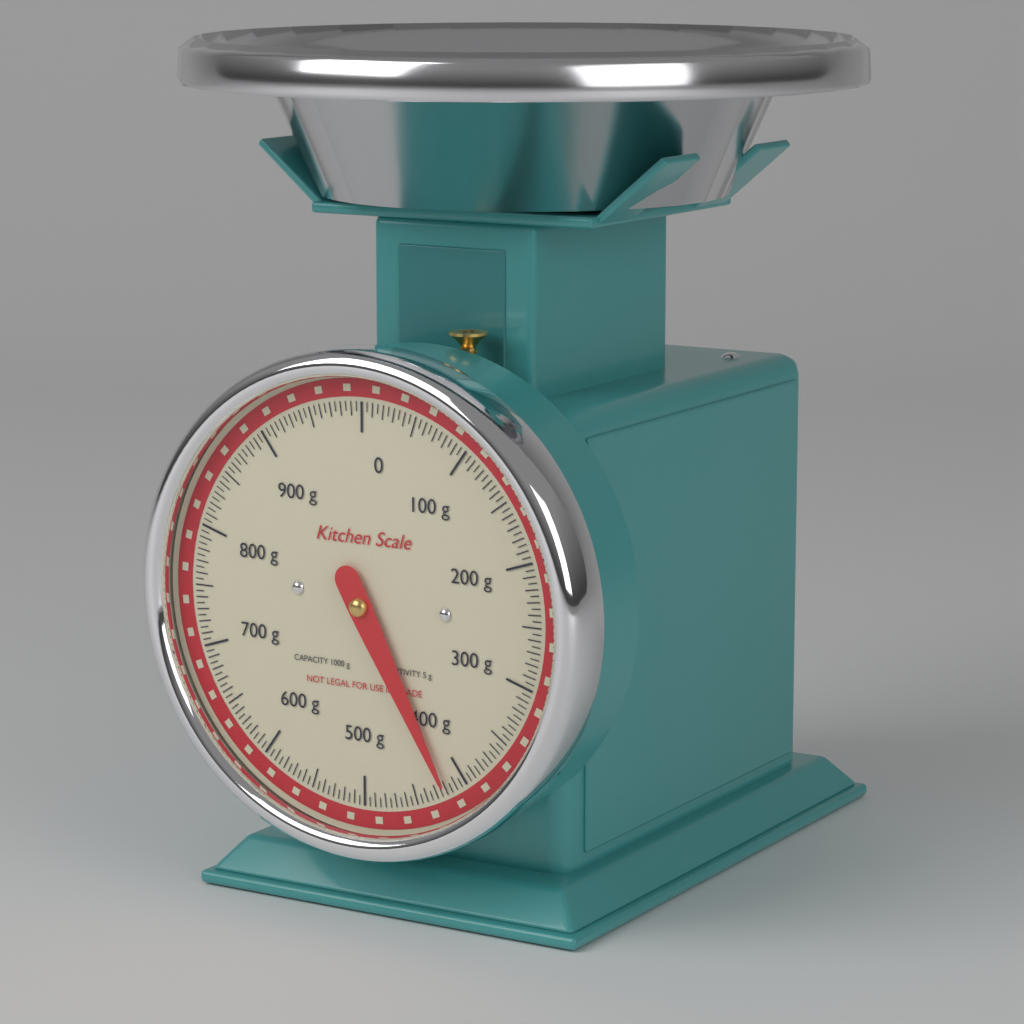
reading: 420 g
